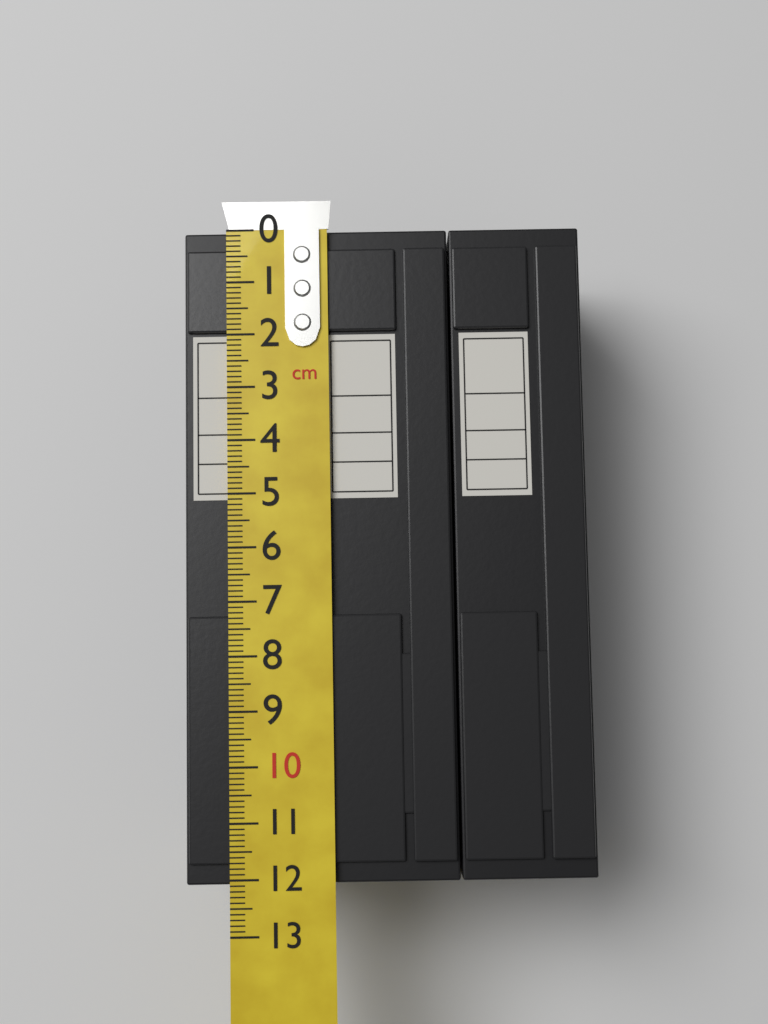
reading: 12.1 cm
